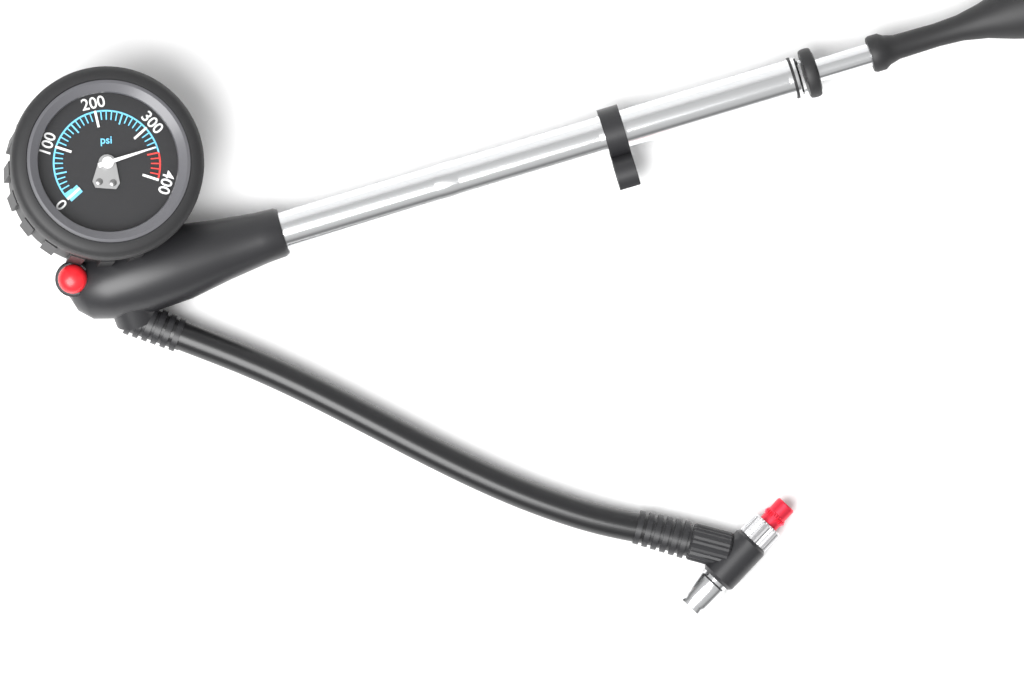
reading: 340 psi
